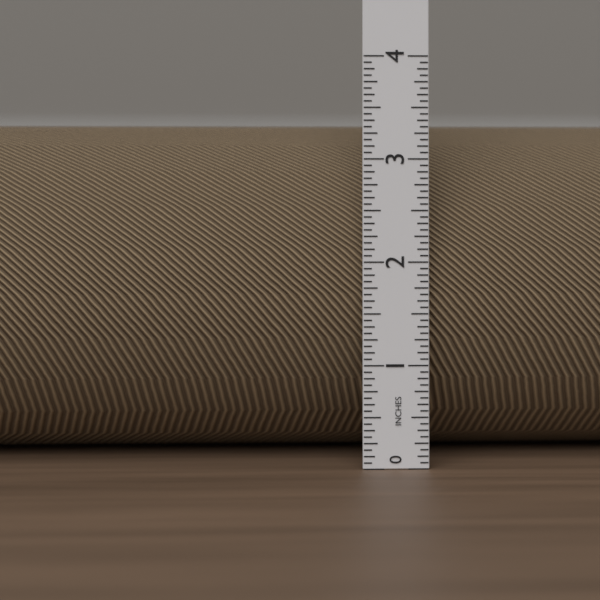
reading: 3.3750 in
